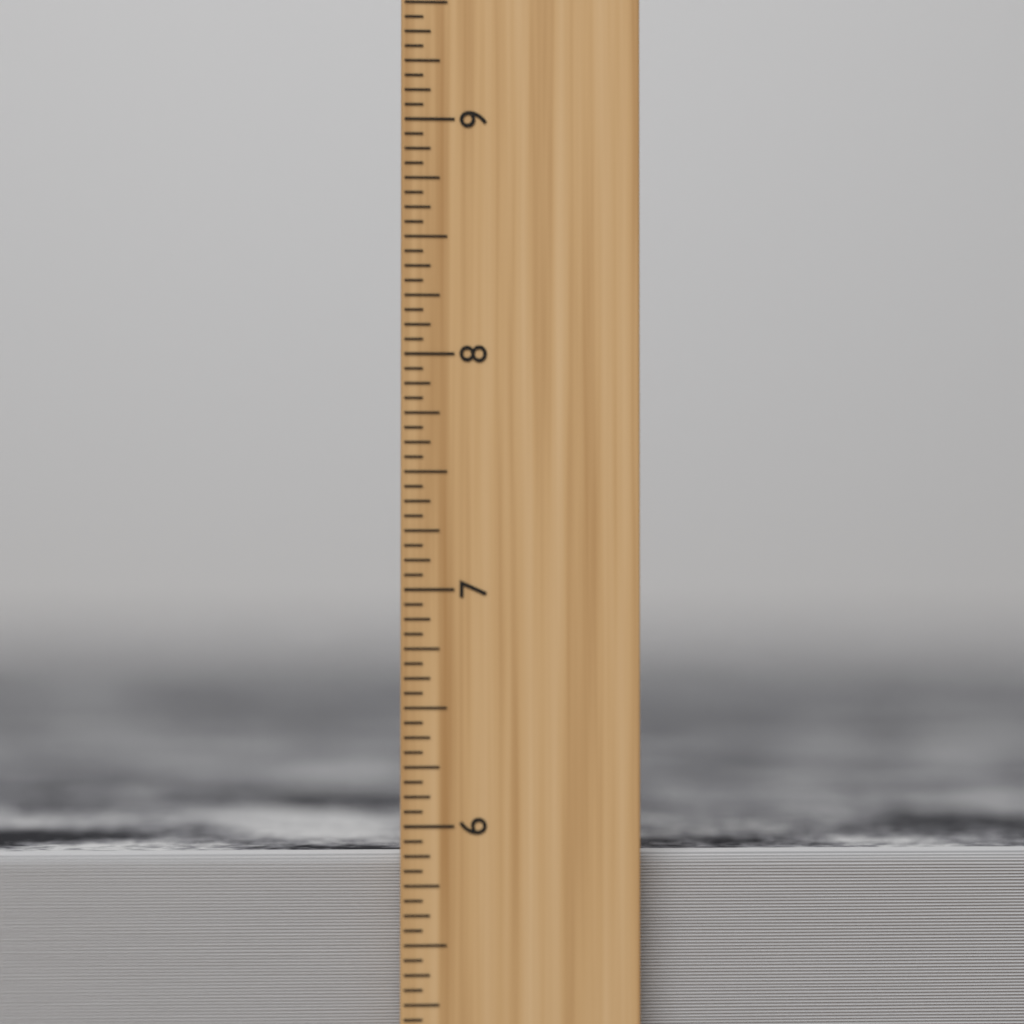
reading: 5.8750 inch
